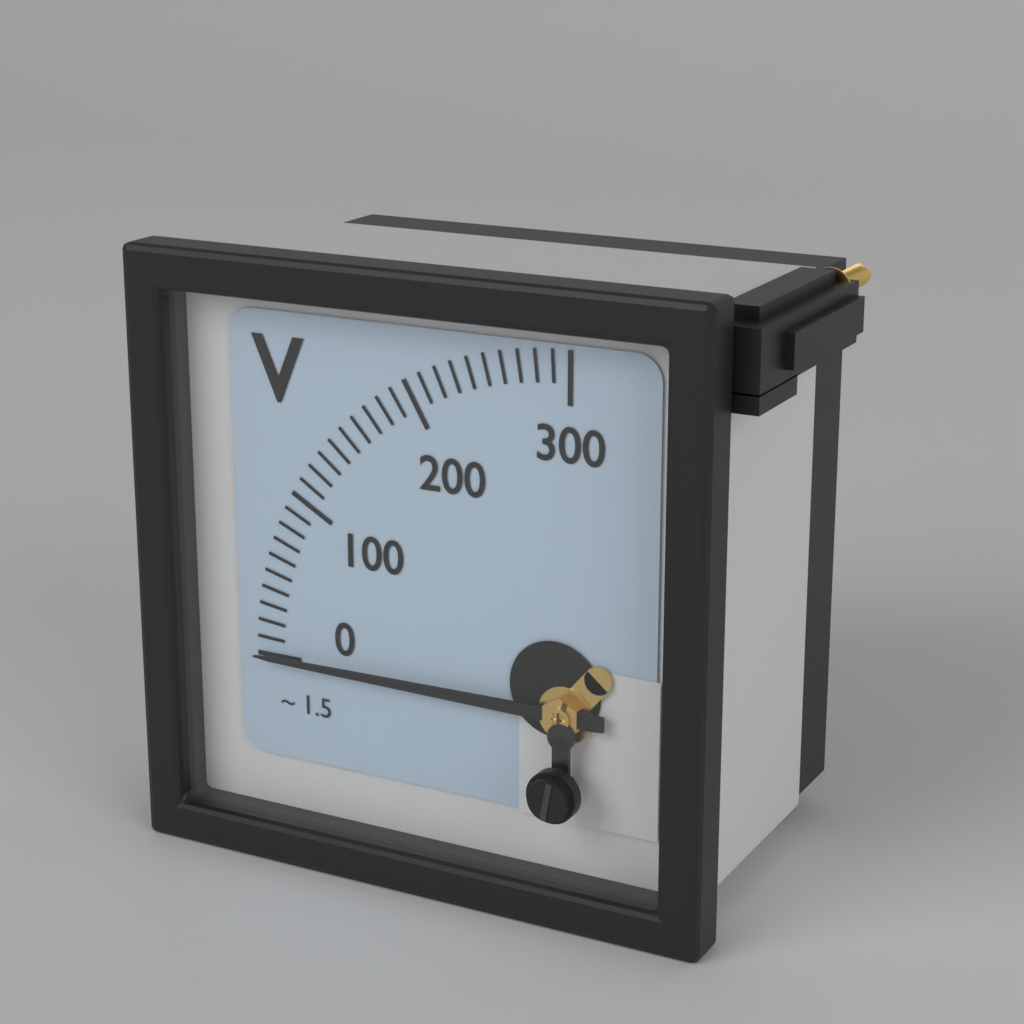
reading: 0 V
